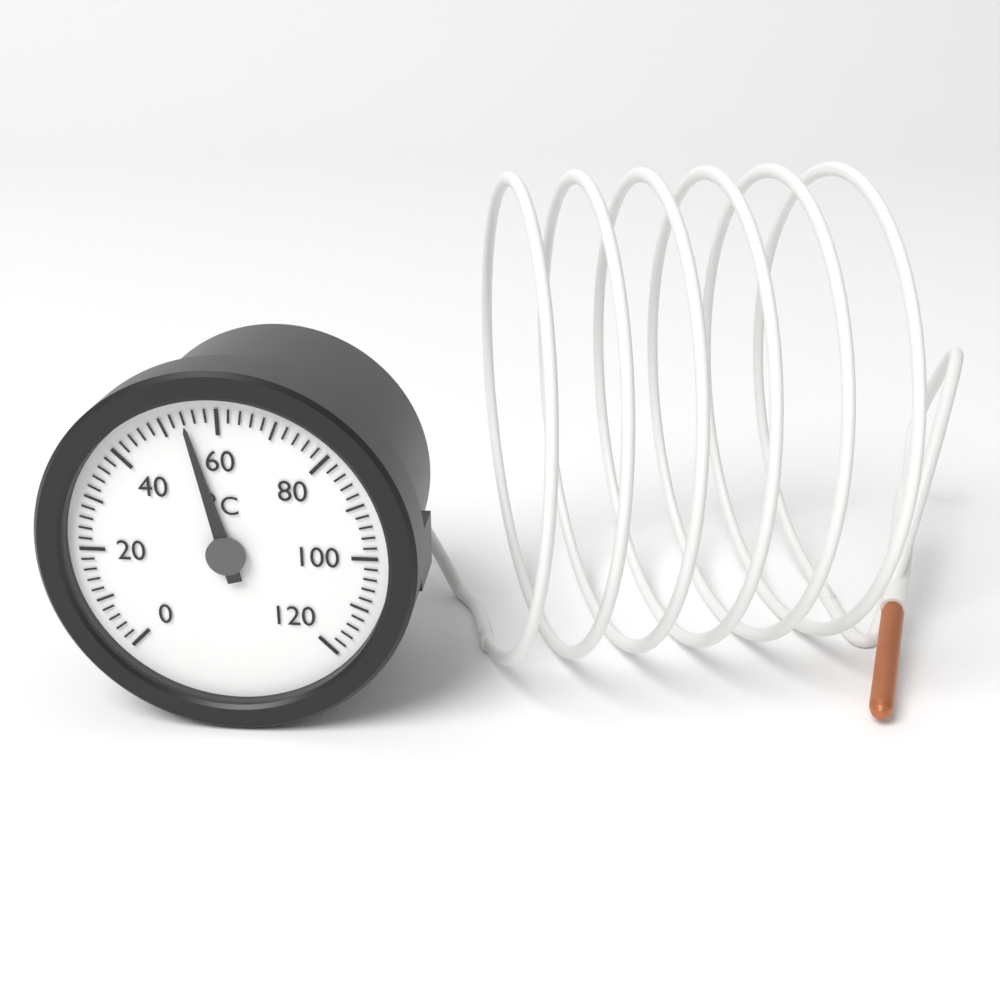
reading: 54 °C
